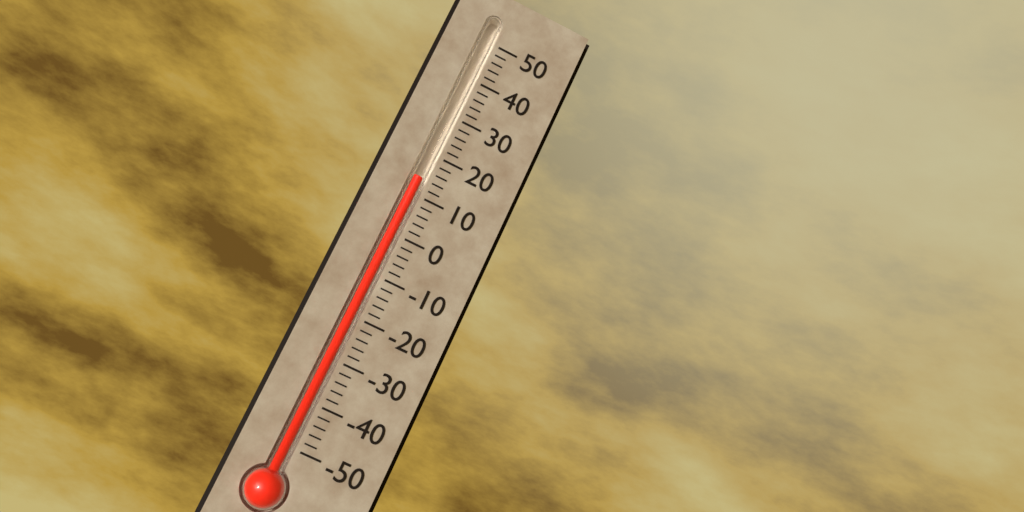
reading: 14 (no unit)
